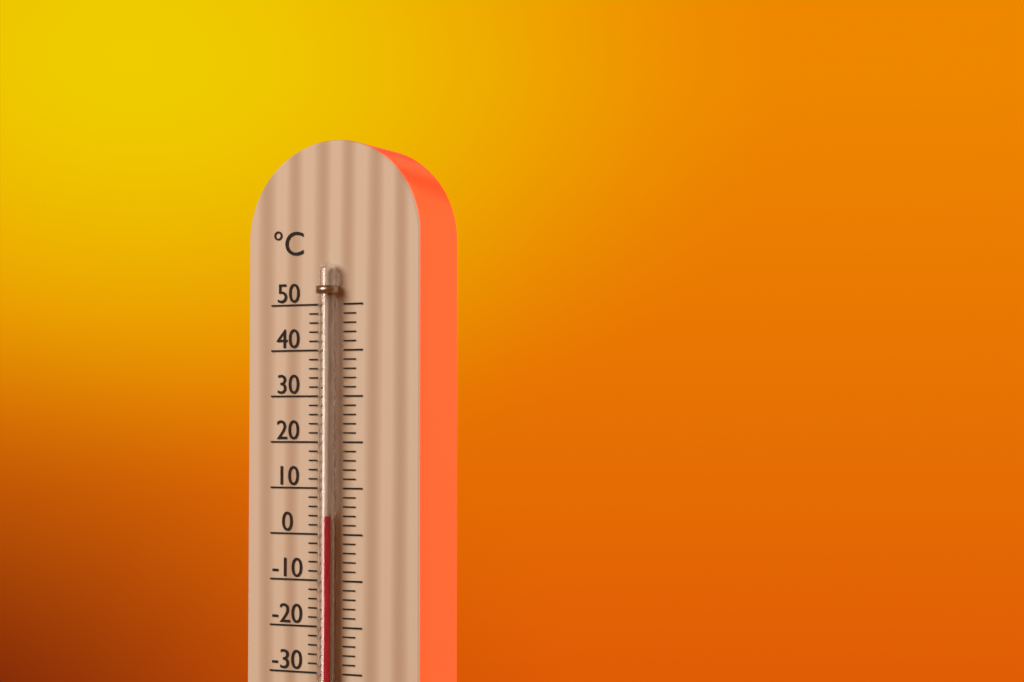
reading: 4 °C
